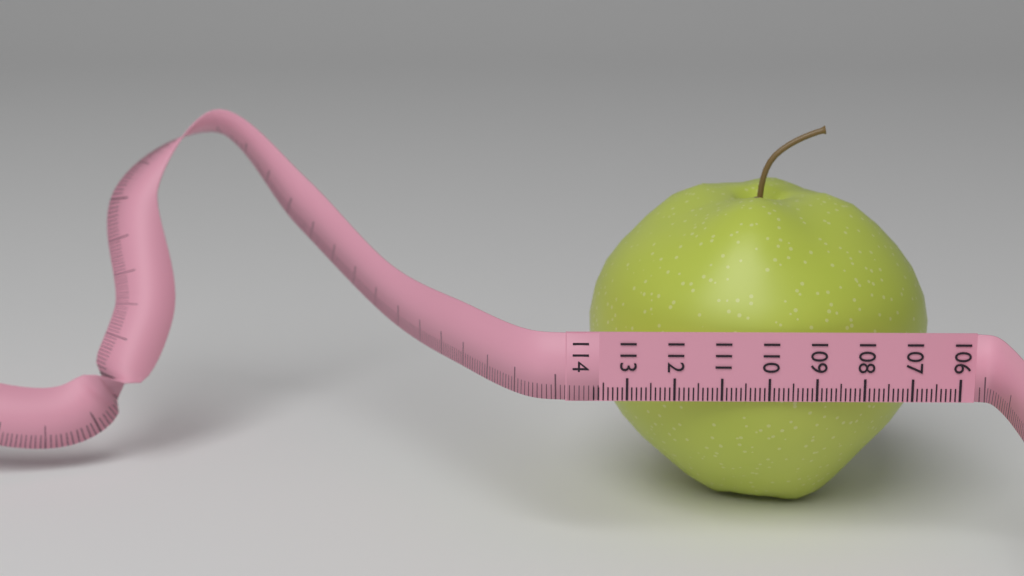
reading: 113.7 (no unit)
